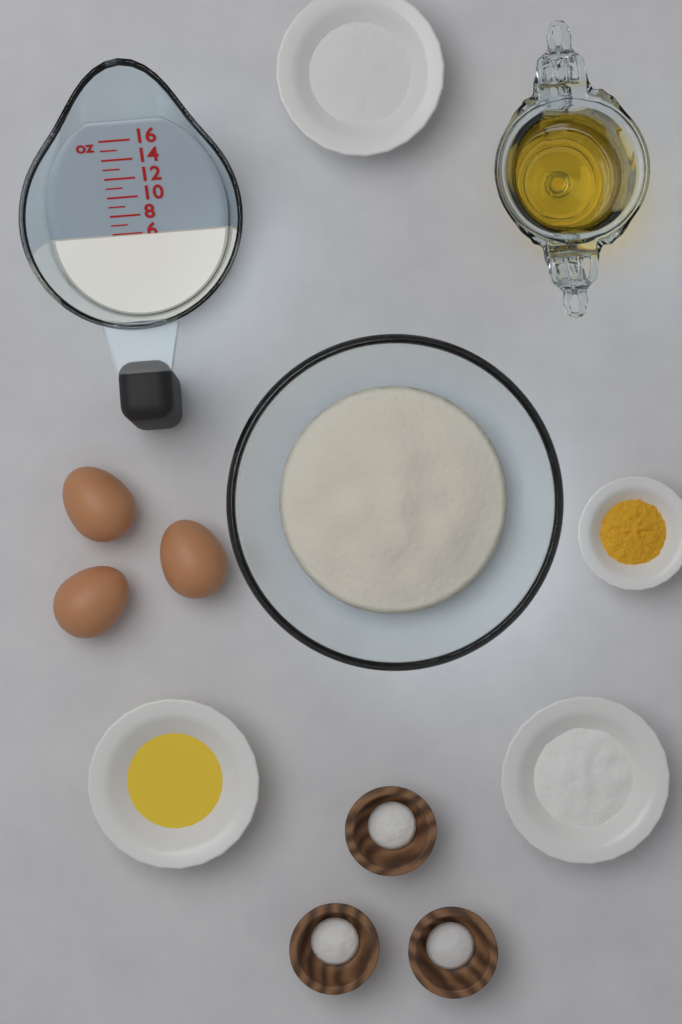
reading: 6 oz
